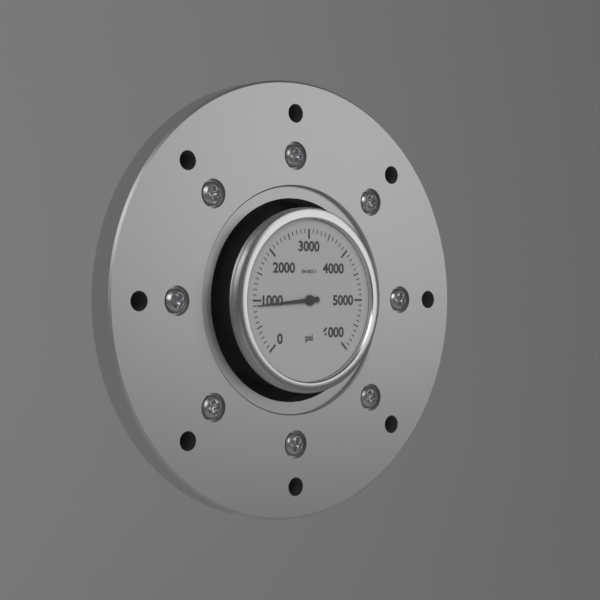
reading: 900 psi
